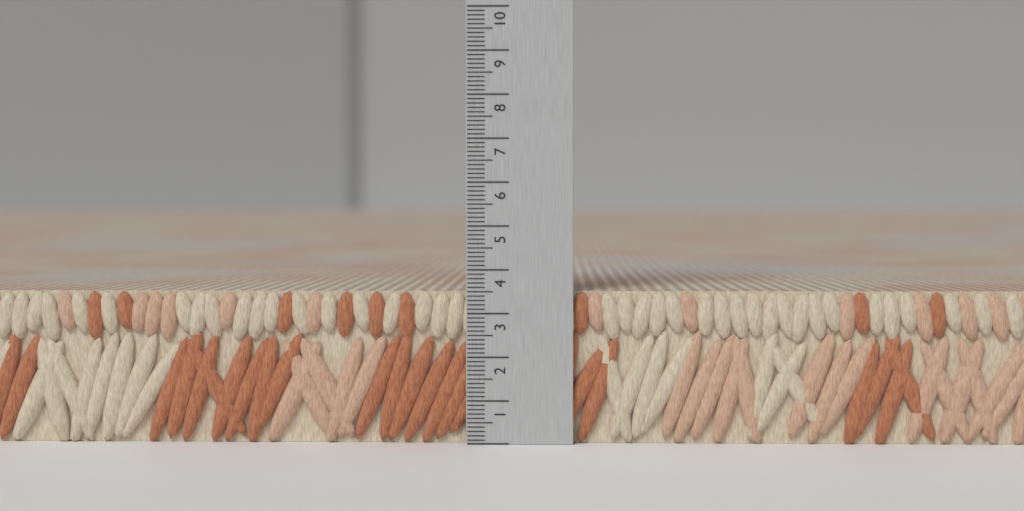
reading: 3.5 (no unit)
